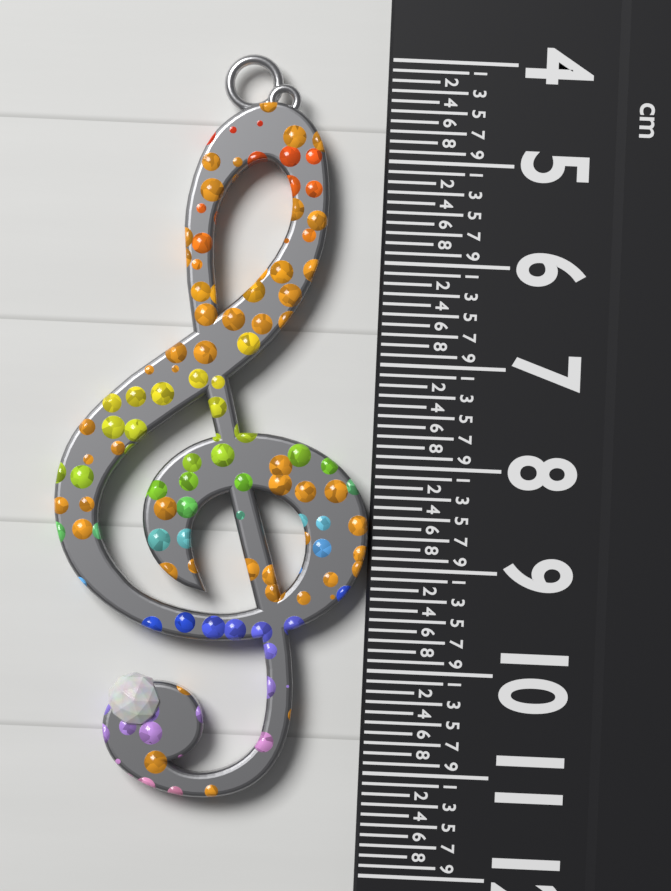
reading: 11.3 cm
